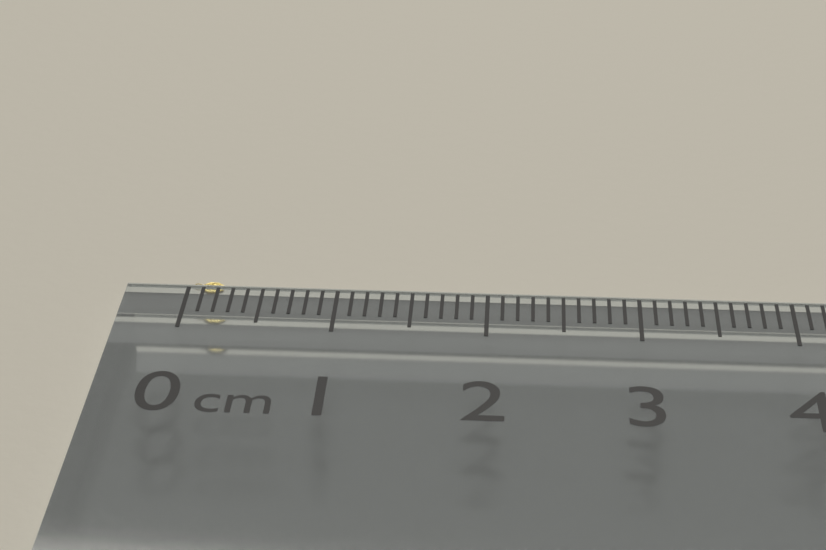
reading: 0.2 cm
